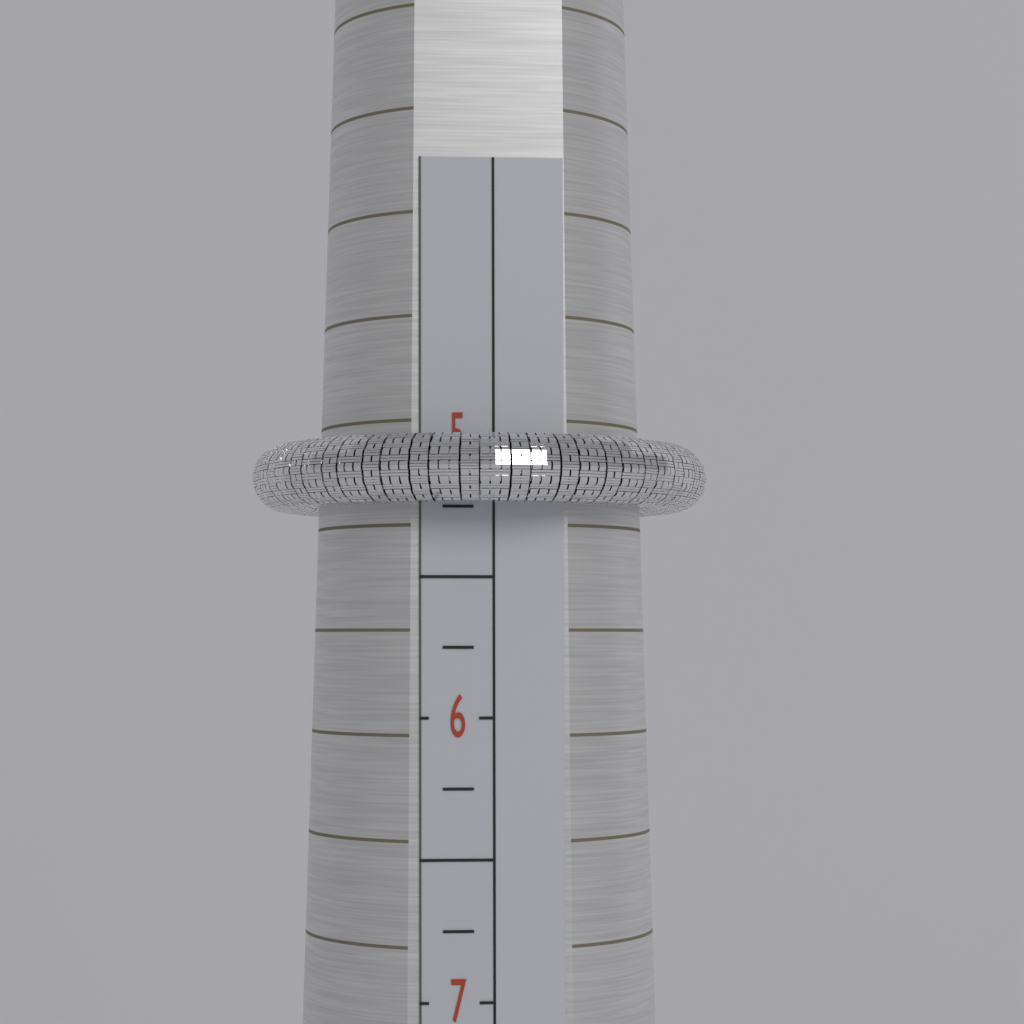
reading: 5.25 (no unit)
